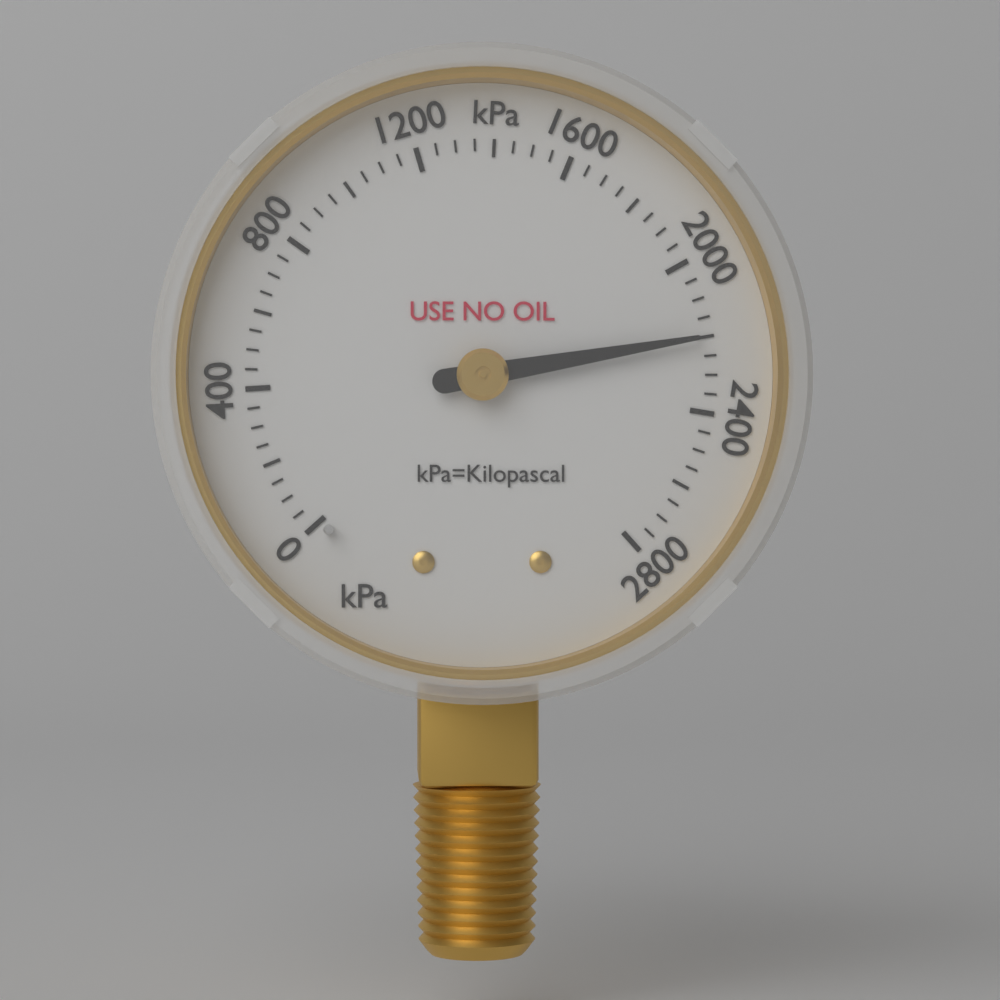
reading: 2200 kPa
